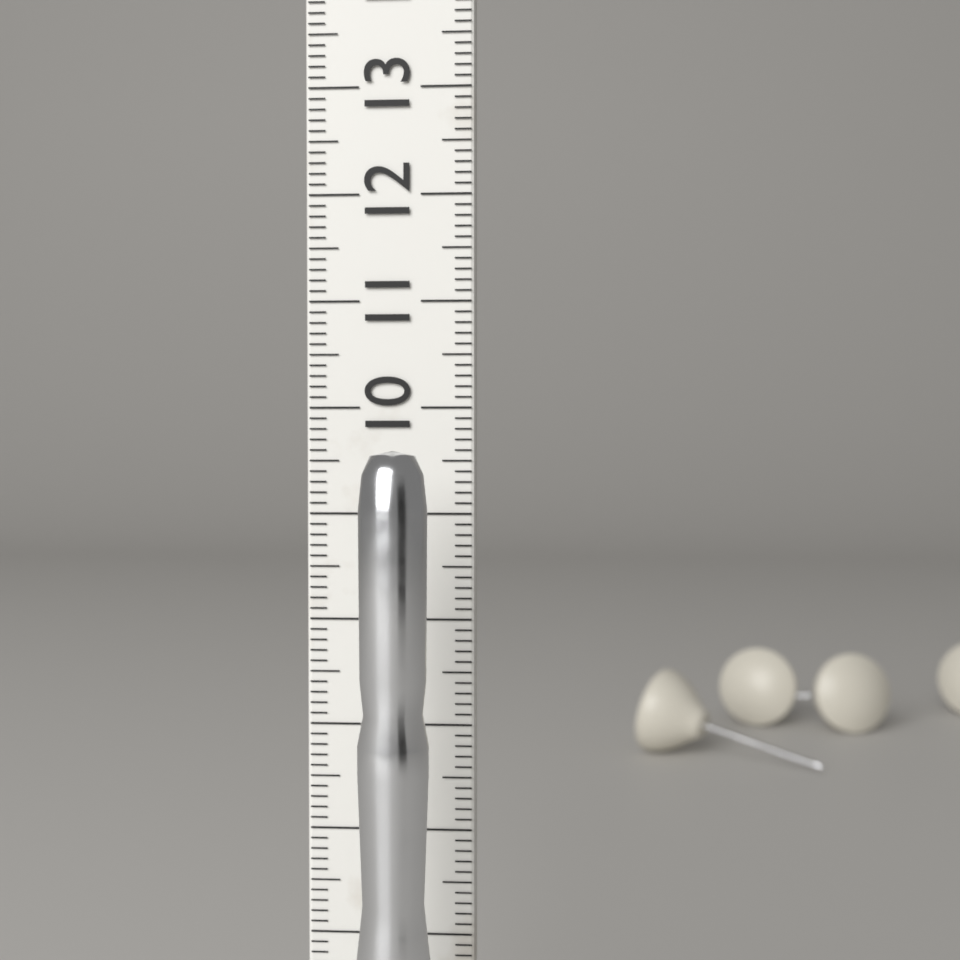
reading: 9.6 cm
